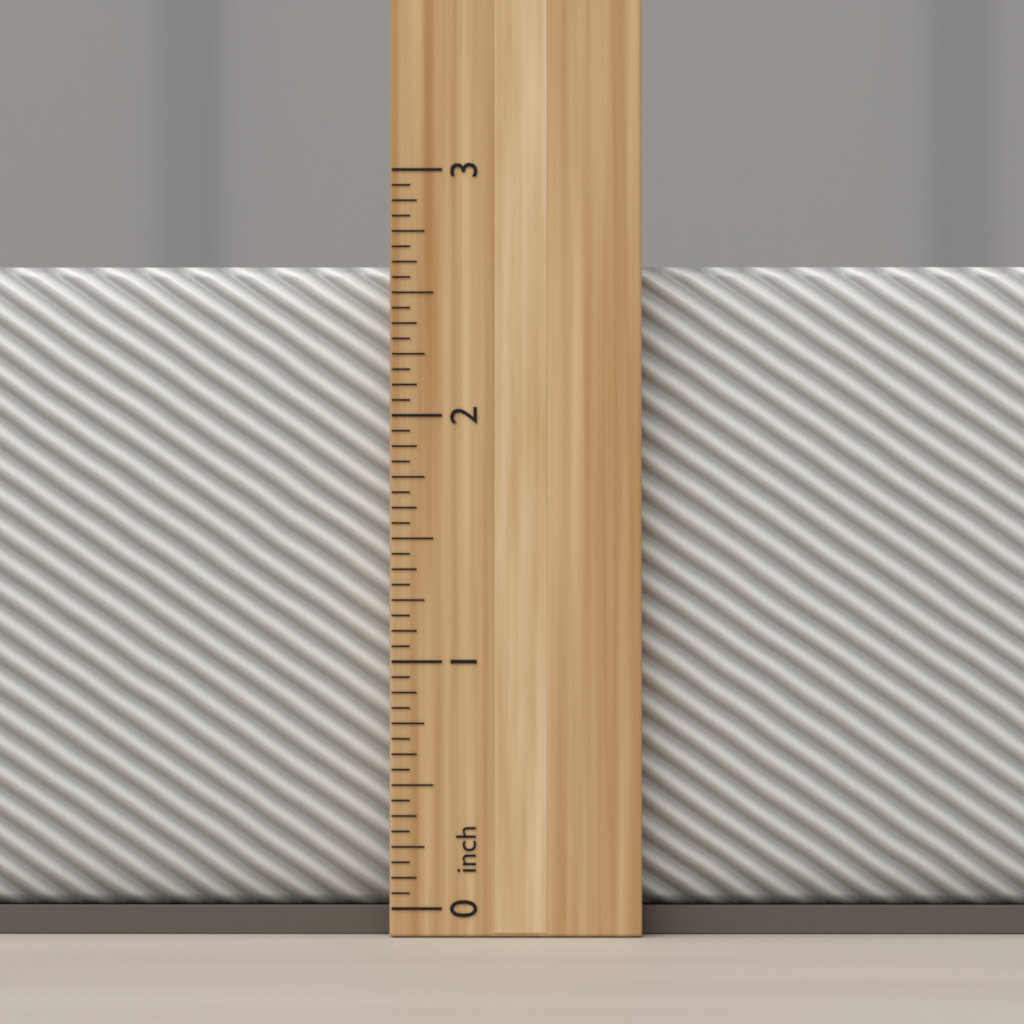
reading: 2.6250 inch
